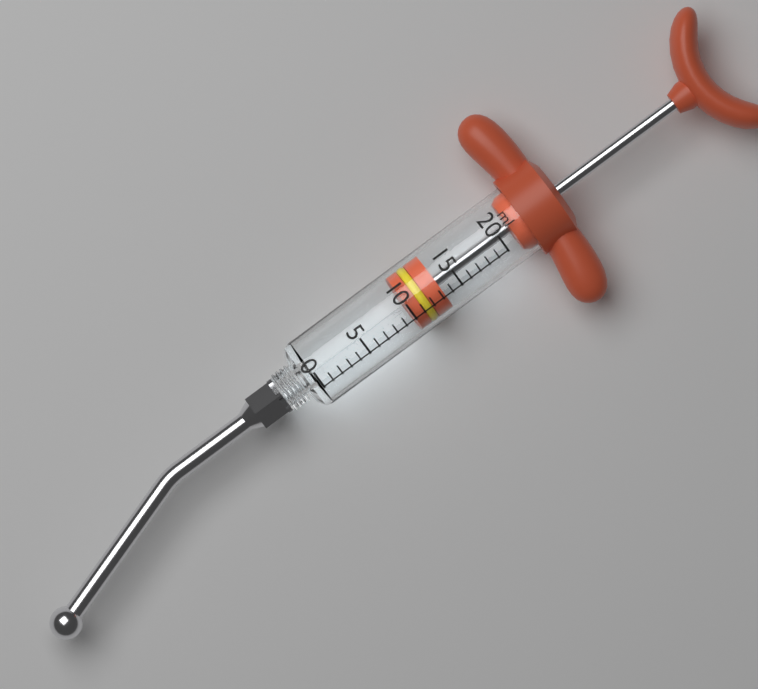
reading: 10 ml
